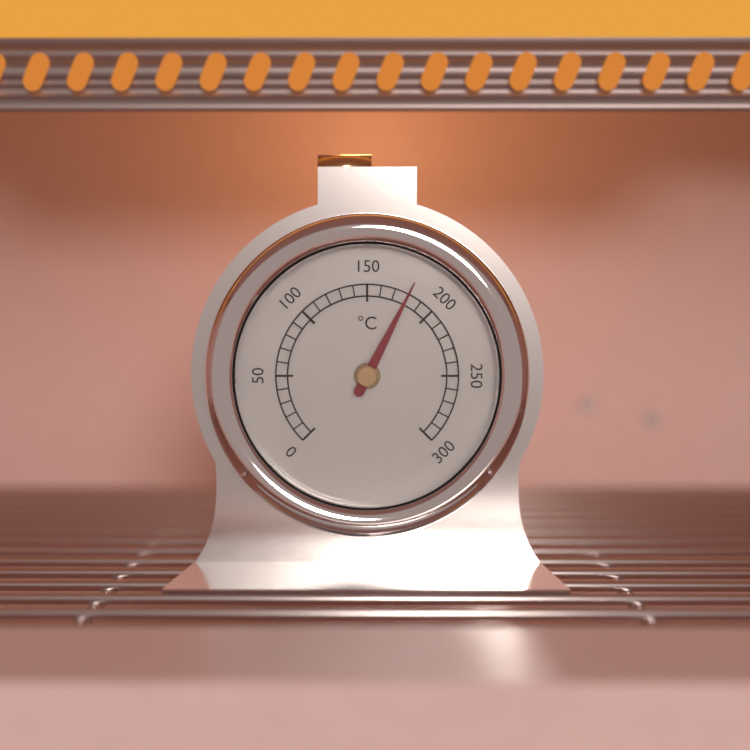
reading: 180 °C
